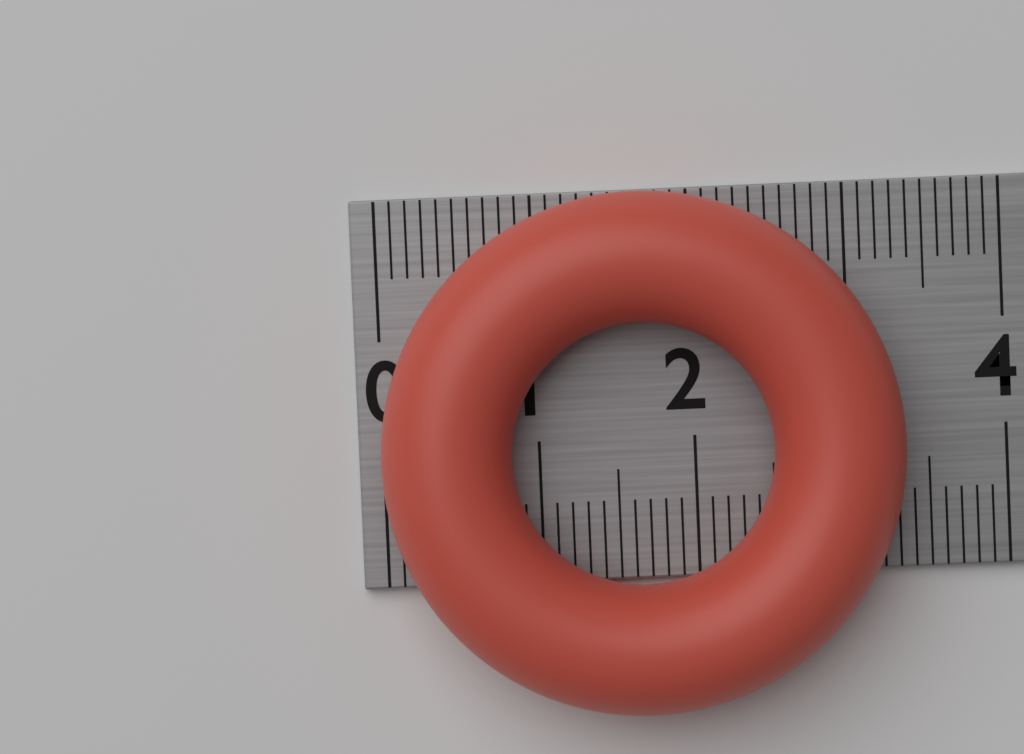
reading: 3.3 cm
